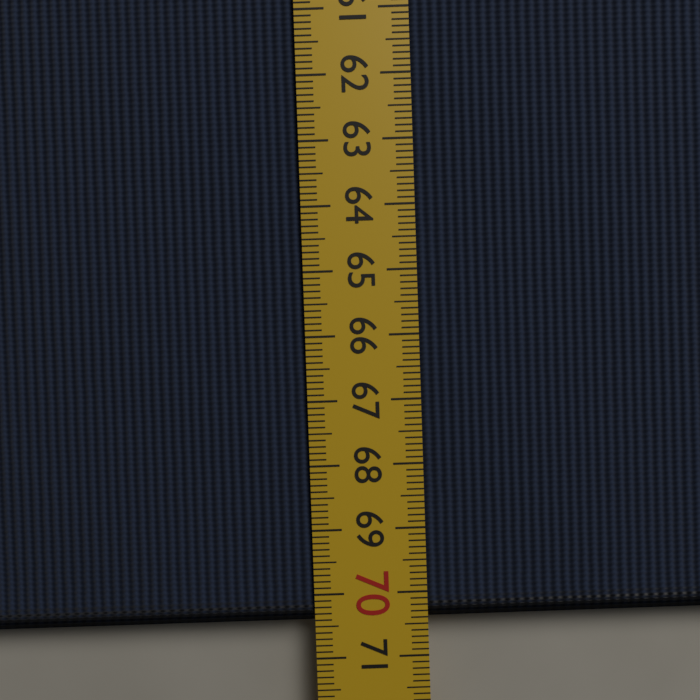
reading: 70.4 cm
